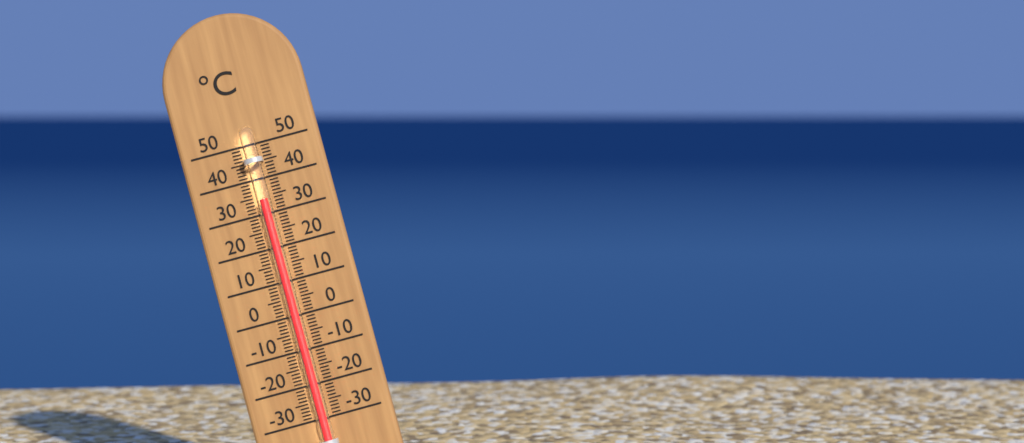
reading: 34 °C
